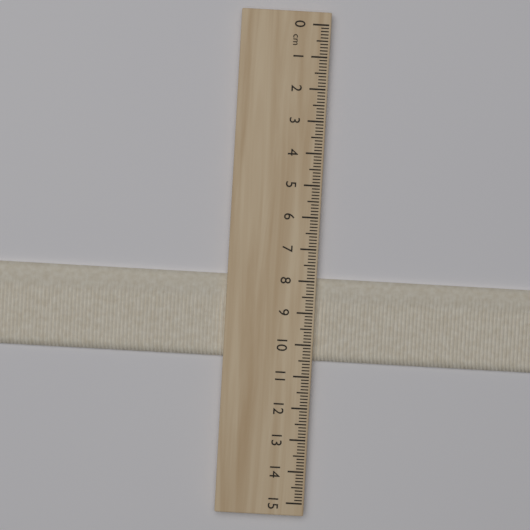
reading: 10.5 cm
